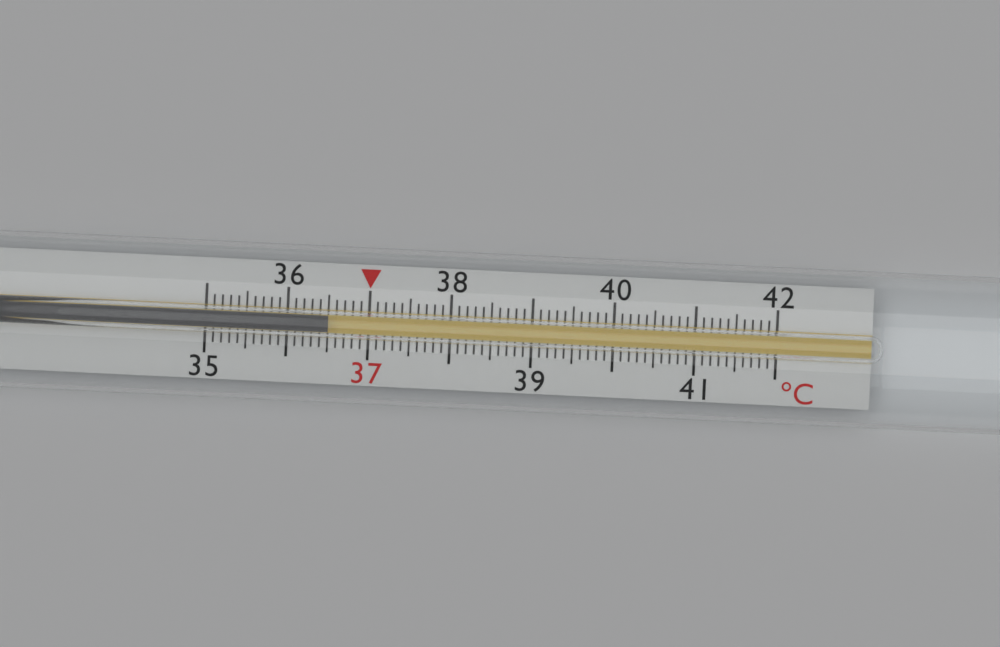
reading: 36.5 °C
